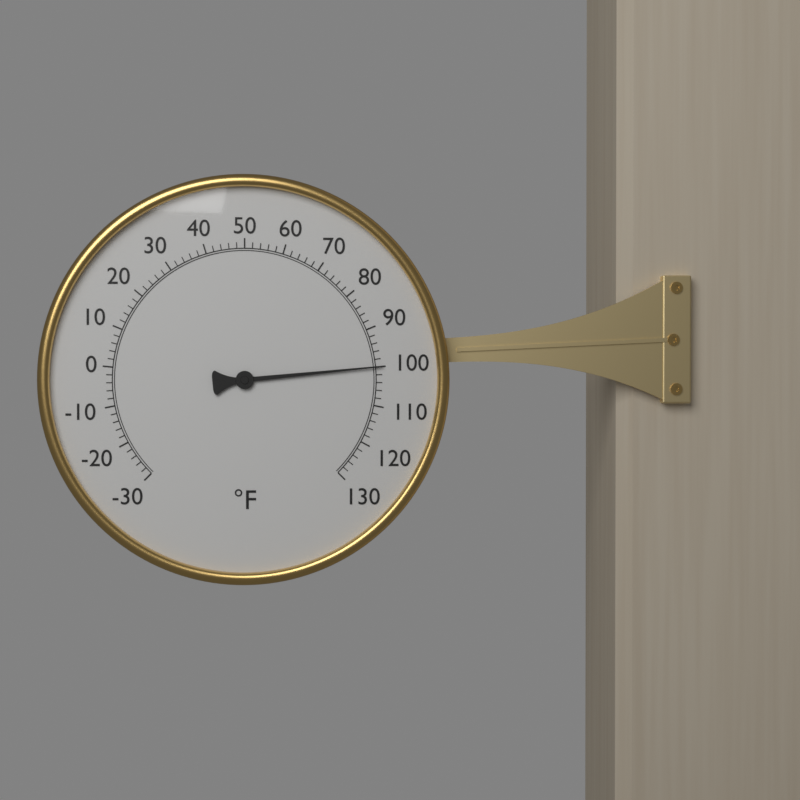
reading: 100 °F
